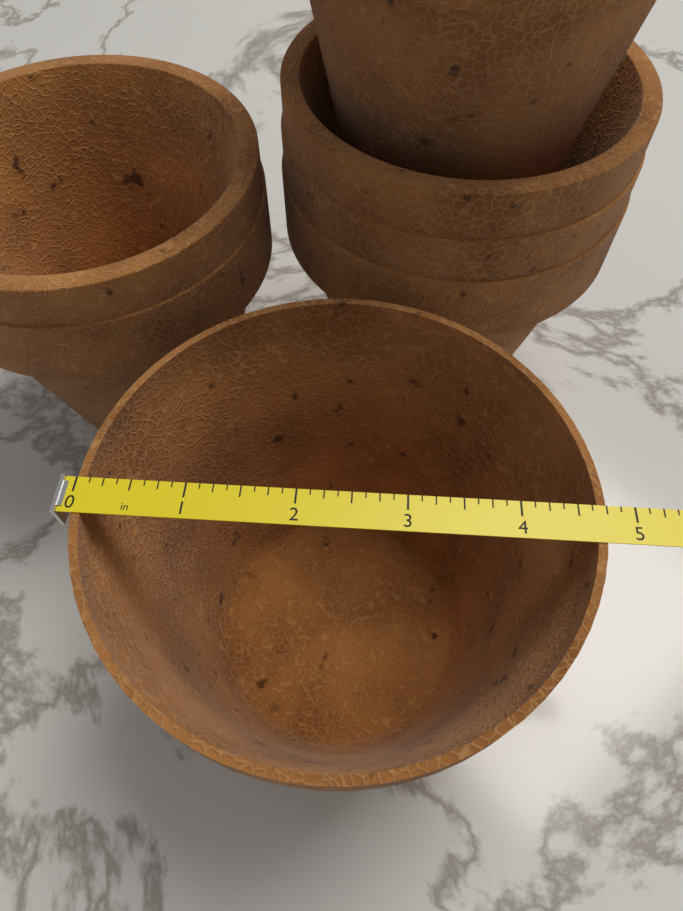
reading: 4.750 in
